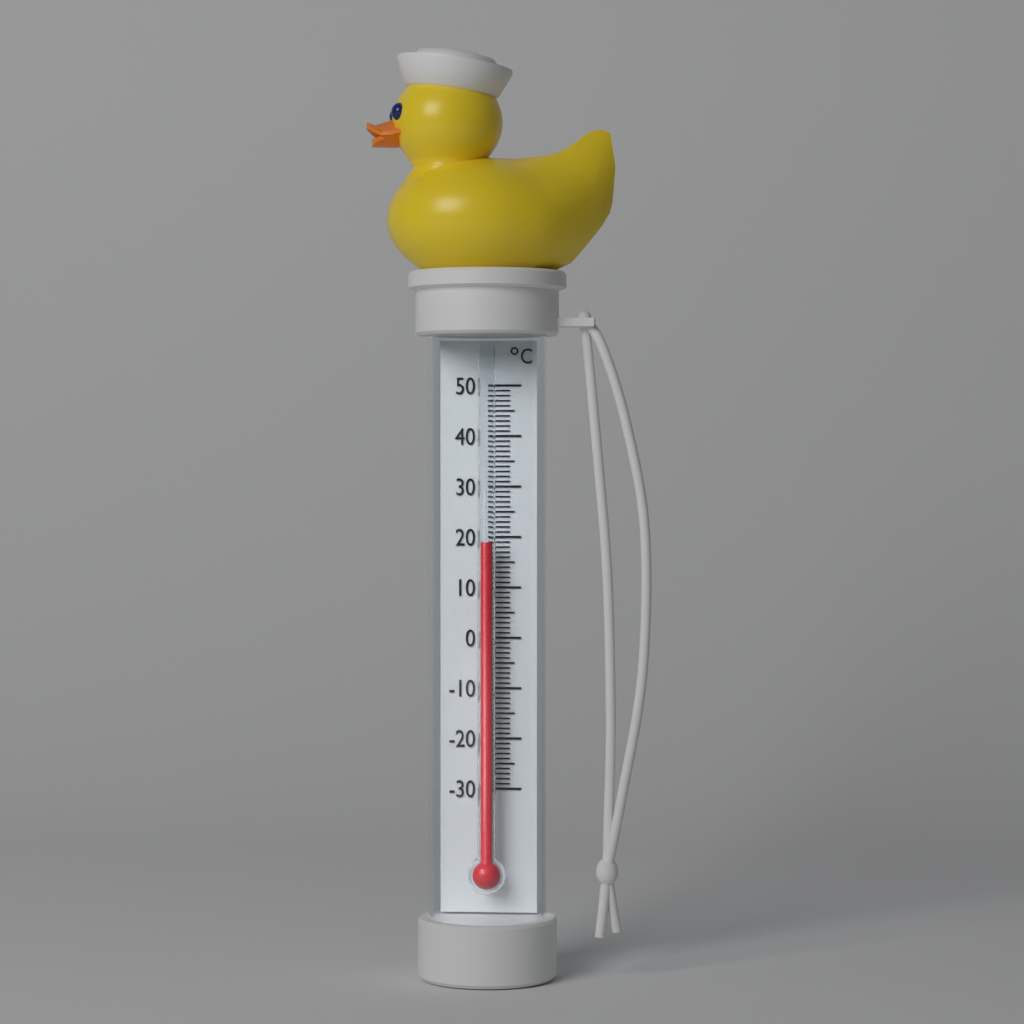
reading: 19 °C
